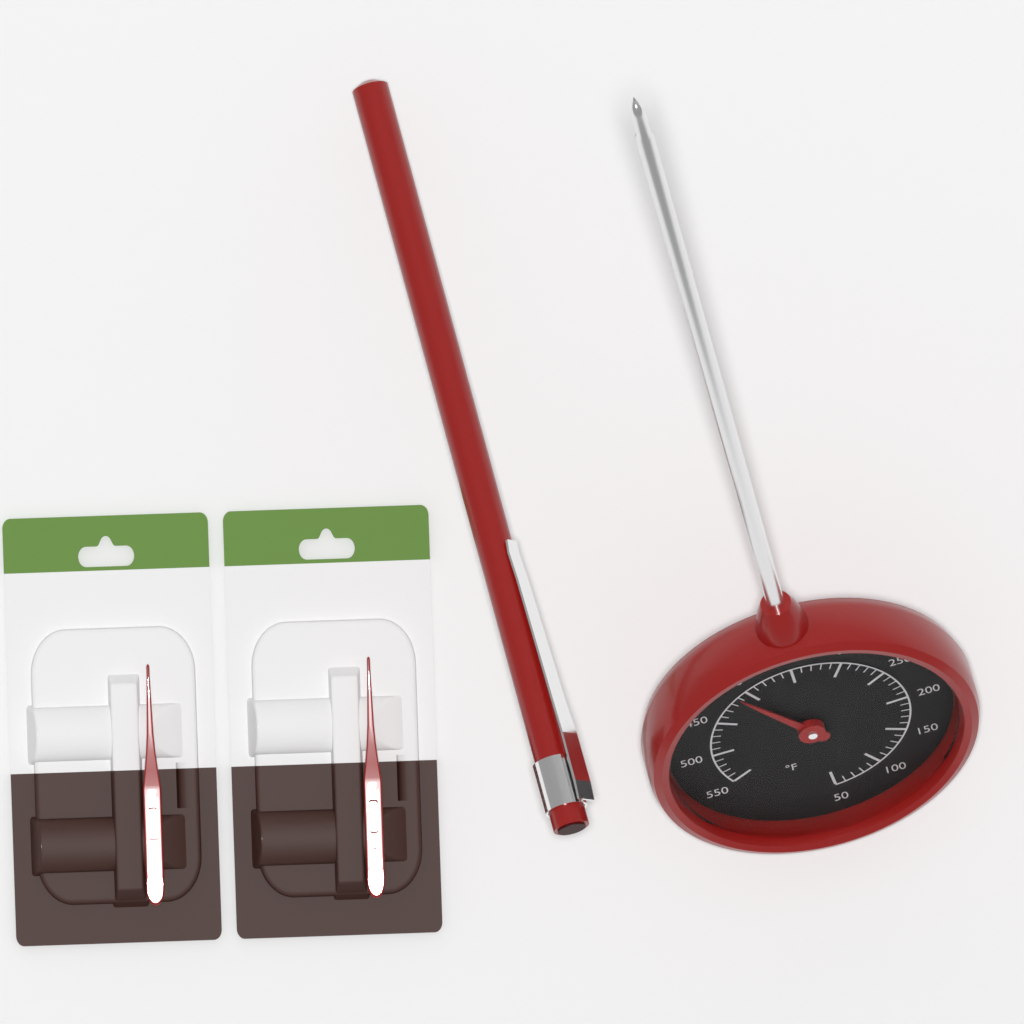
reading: 410 °F
